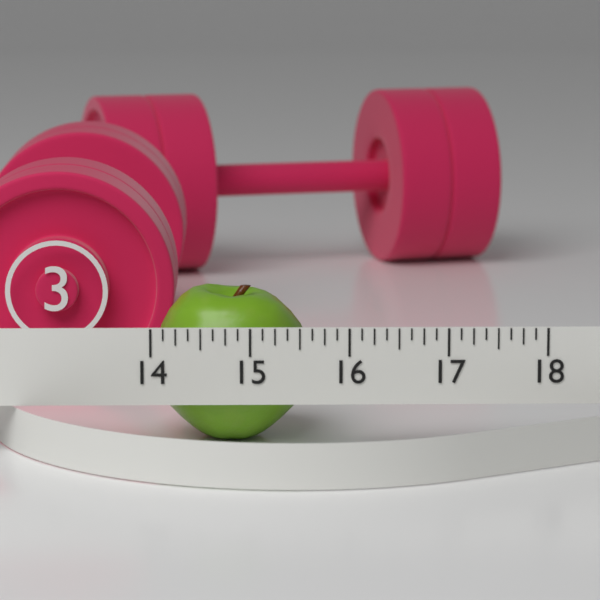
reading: 15.625 (no unit)
